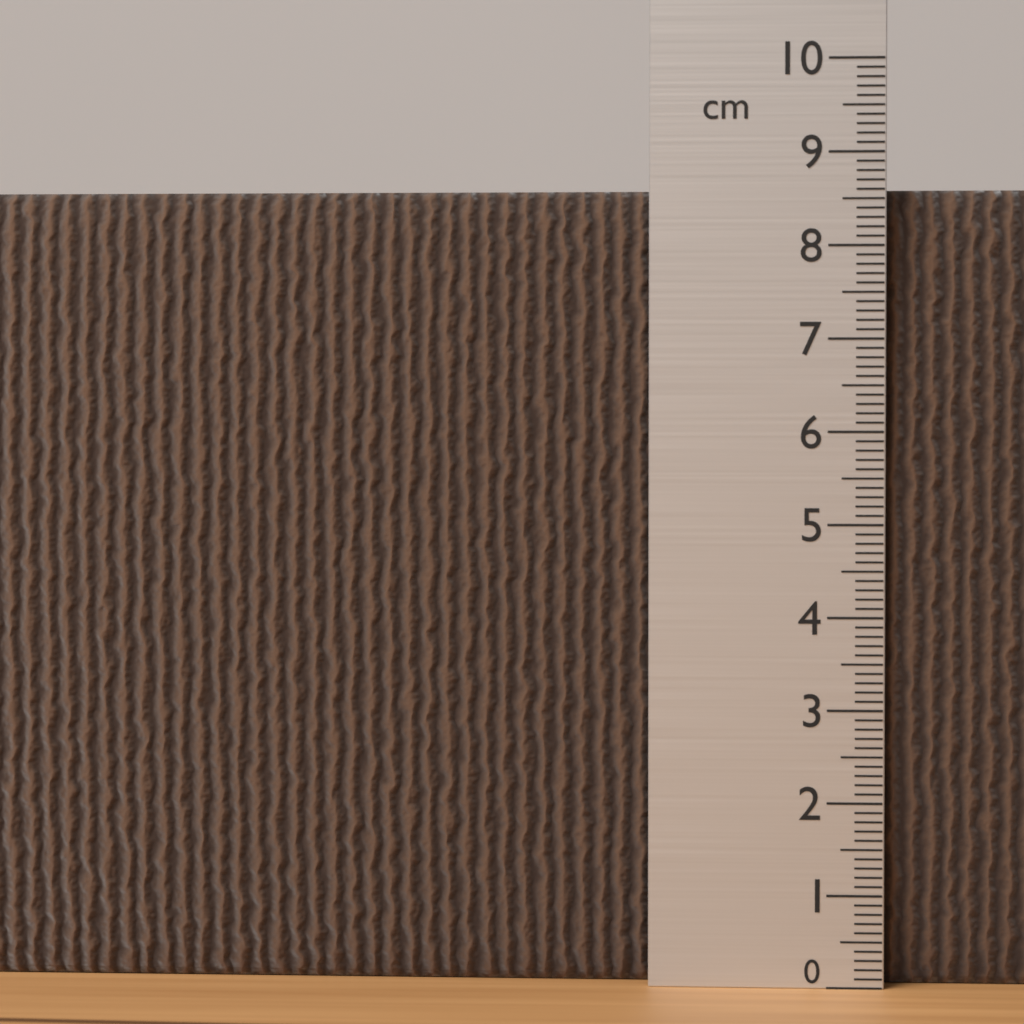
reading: 8.6 cm
